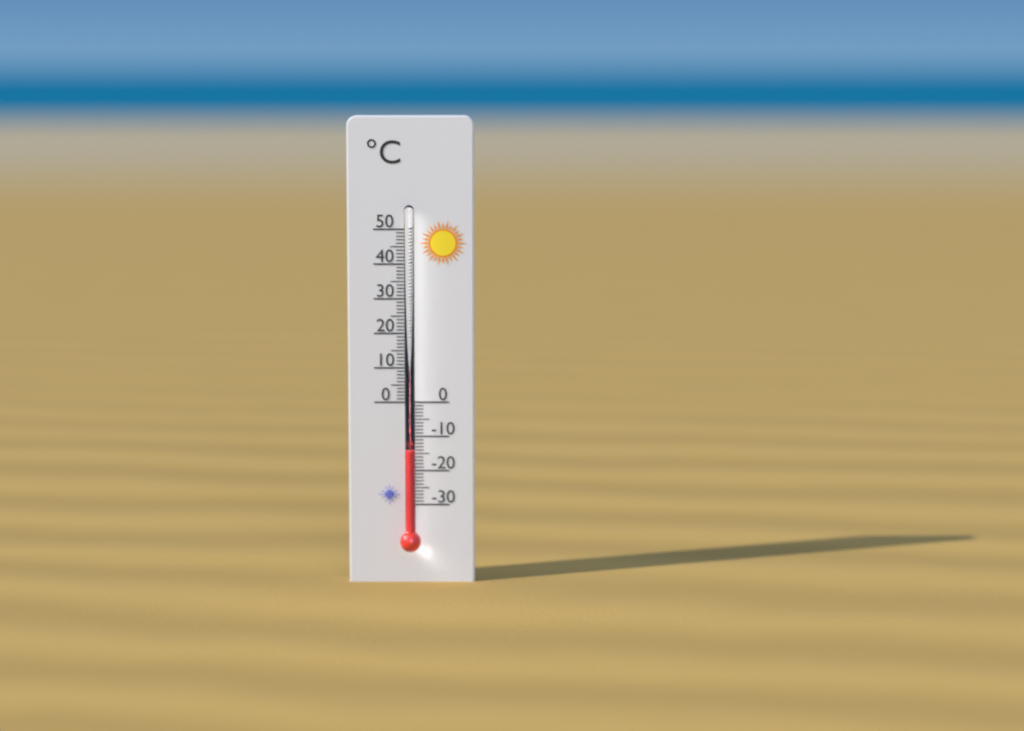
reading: -14 °C
